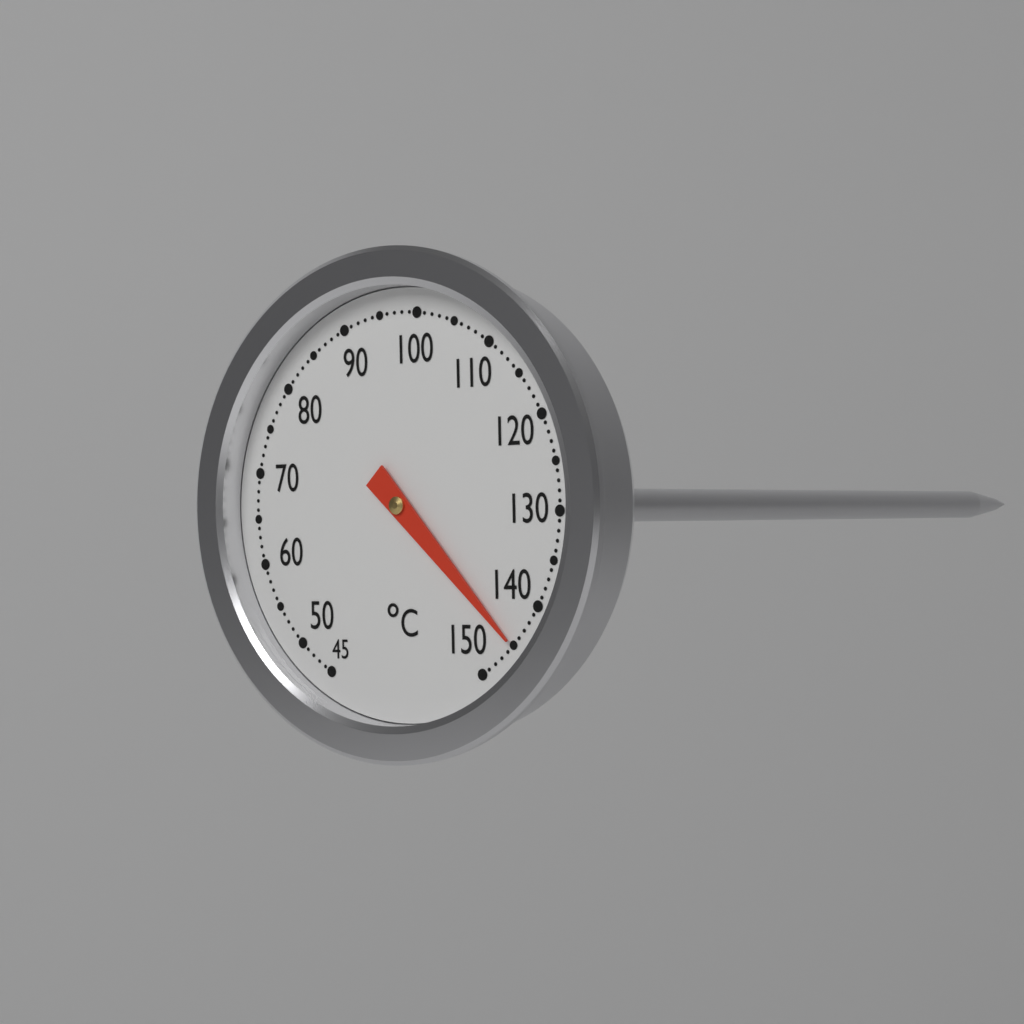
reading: 145 °C
